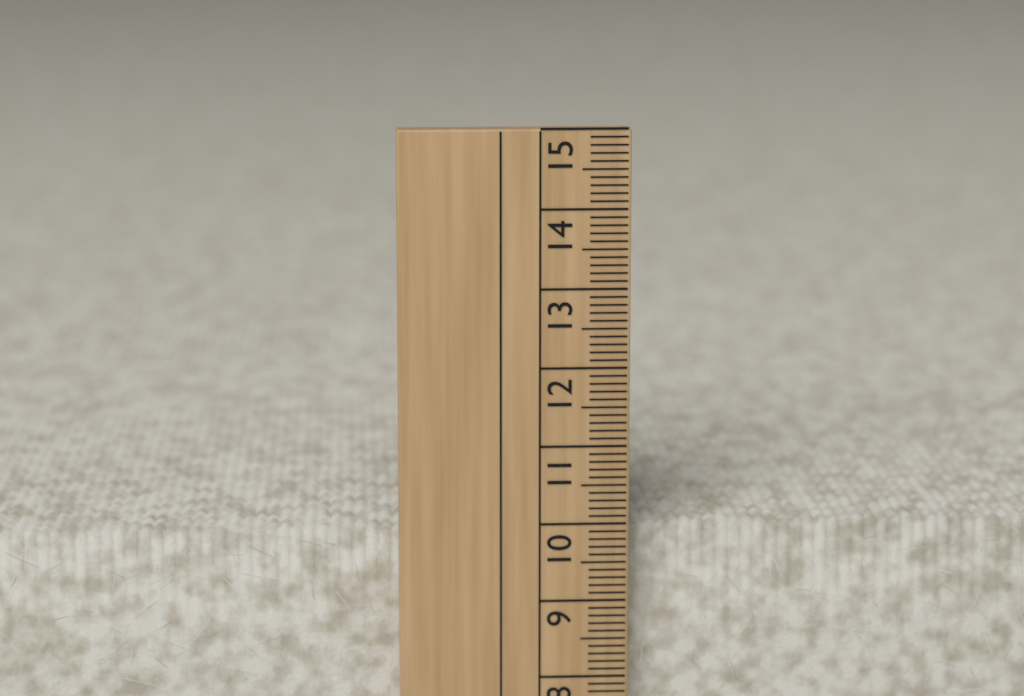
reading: 9.9 cm
